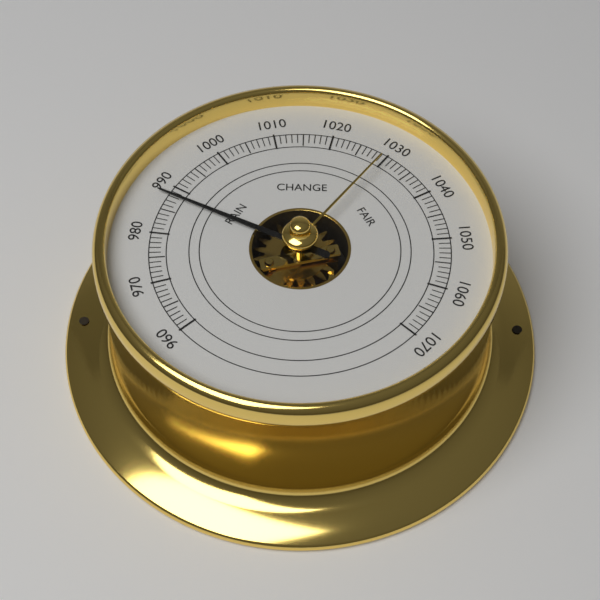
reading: 988 (no unit)
